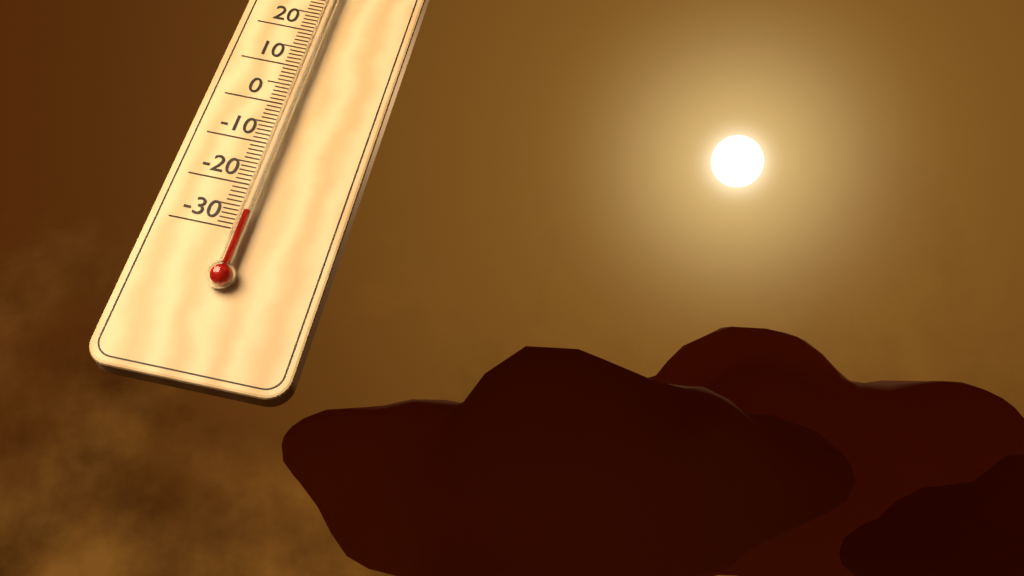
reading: -27 °C
